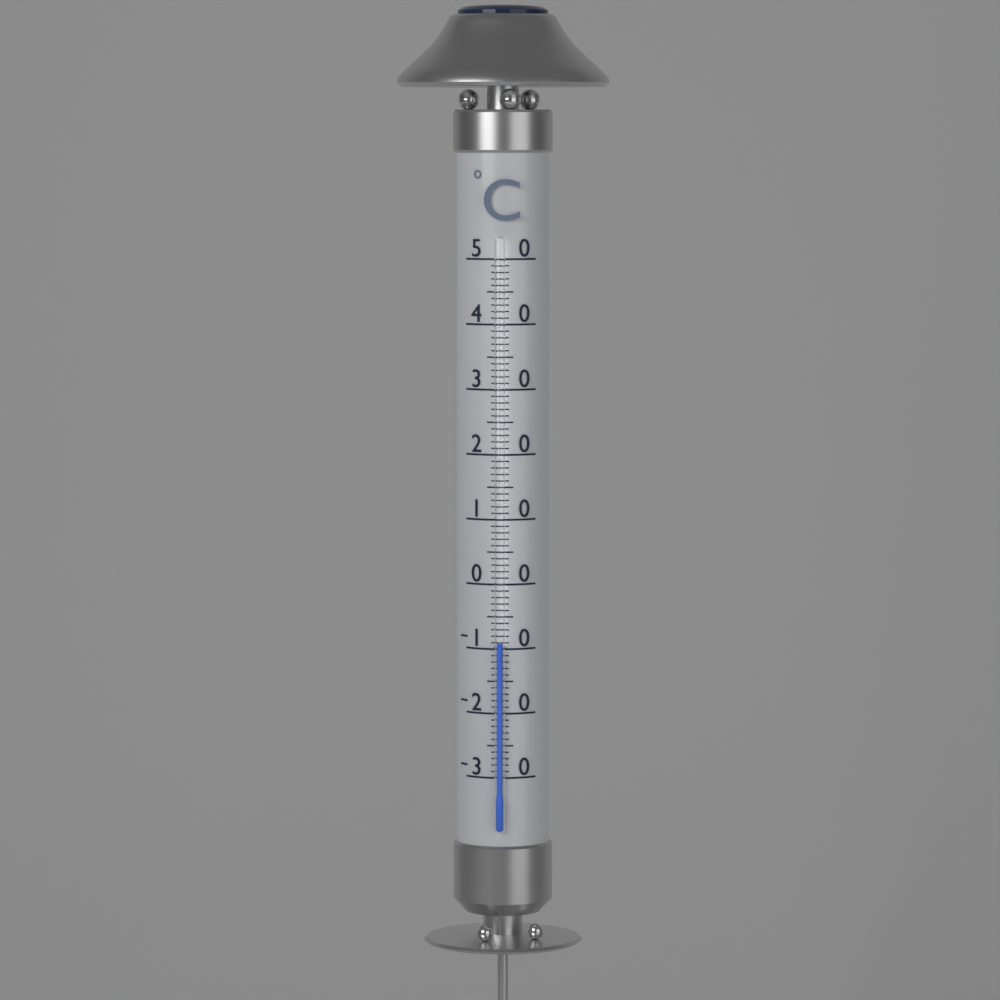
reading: -9 °C
